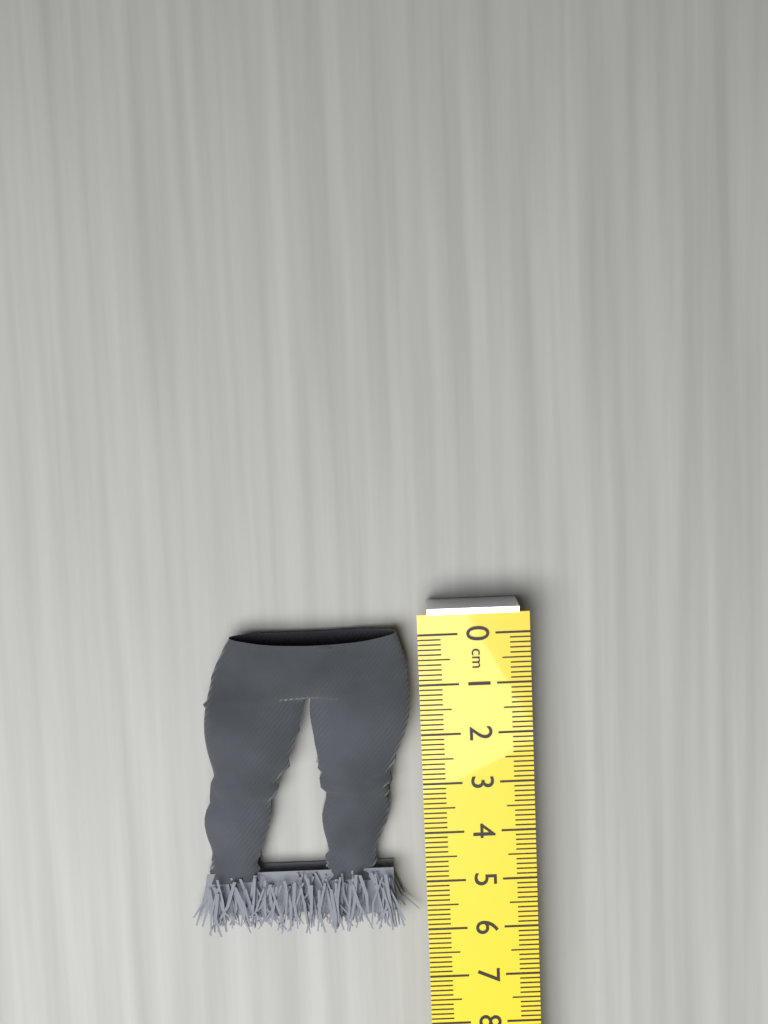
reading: 6.1 cm
